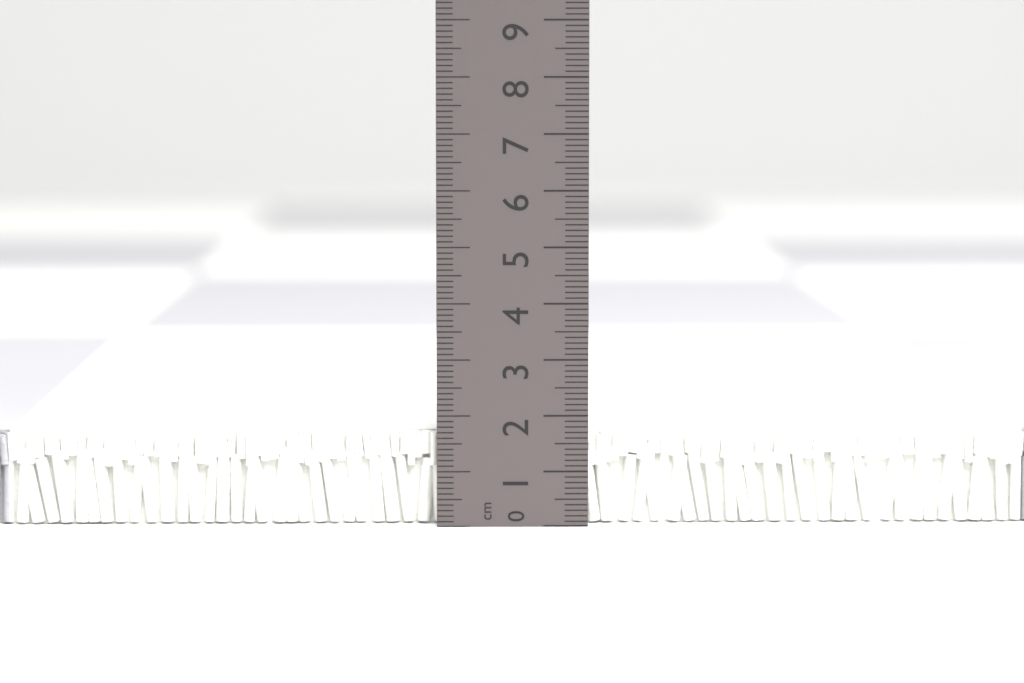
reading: 1.7 cm
